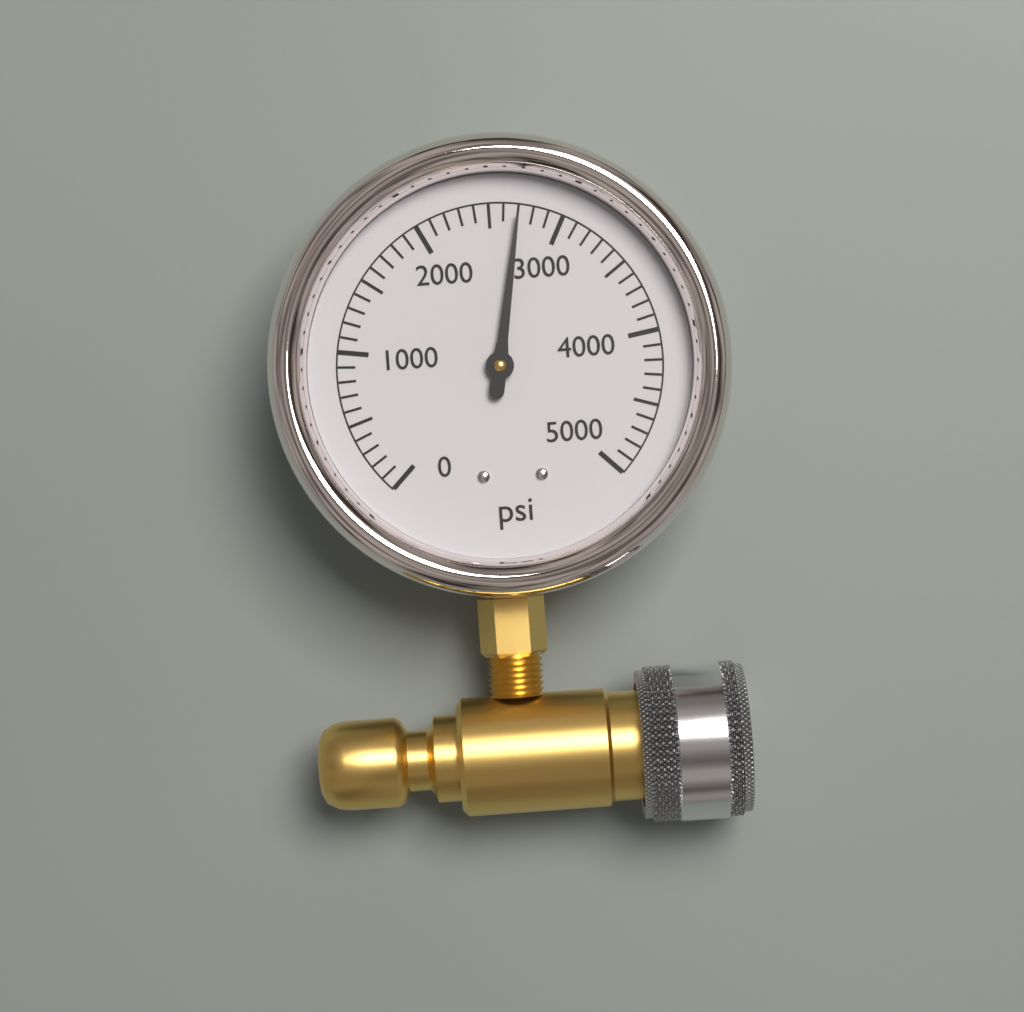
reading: 2700 psi
